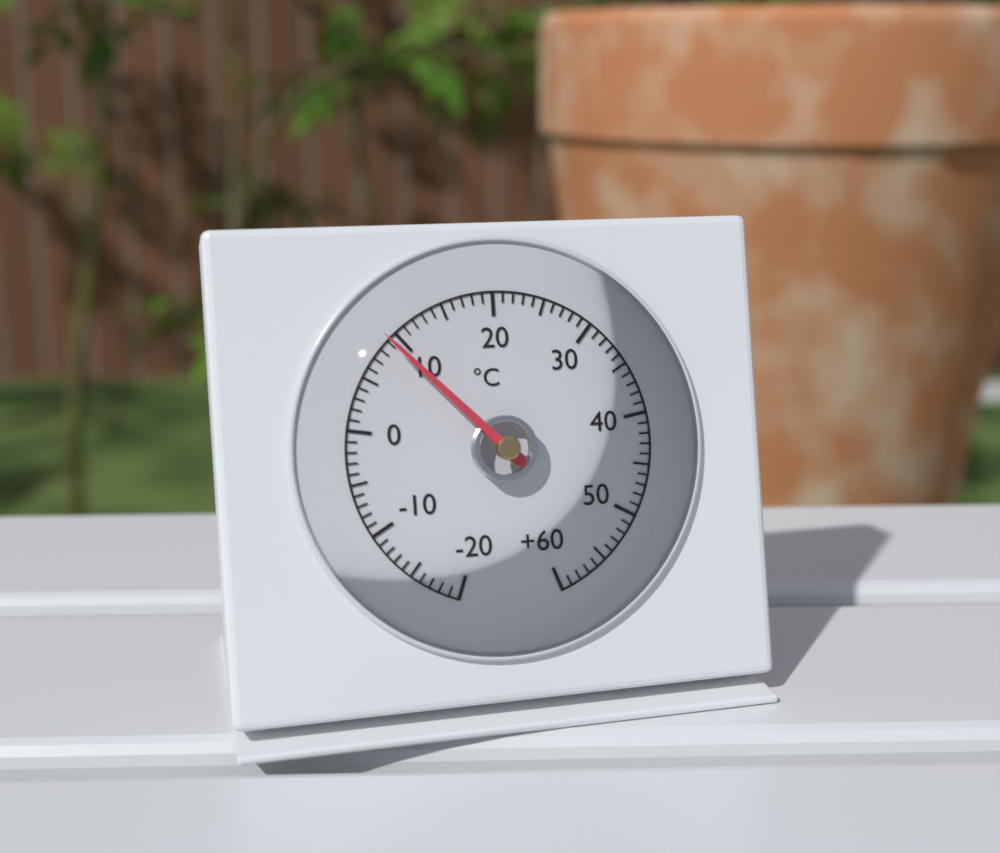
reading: 9 °C
